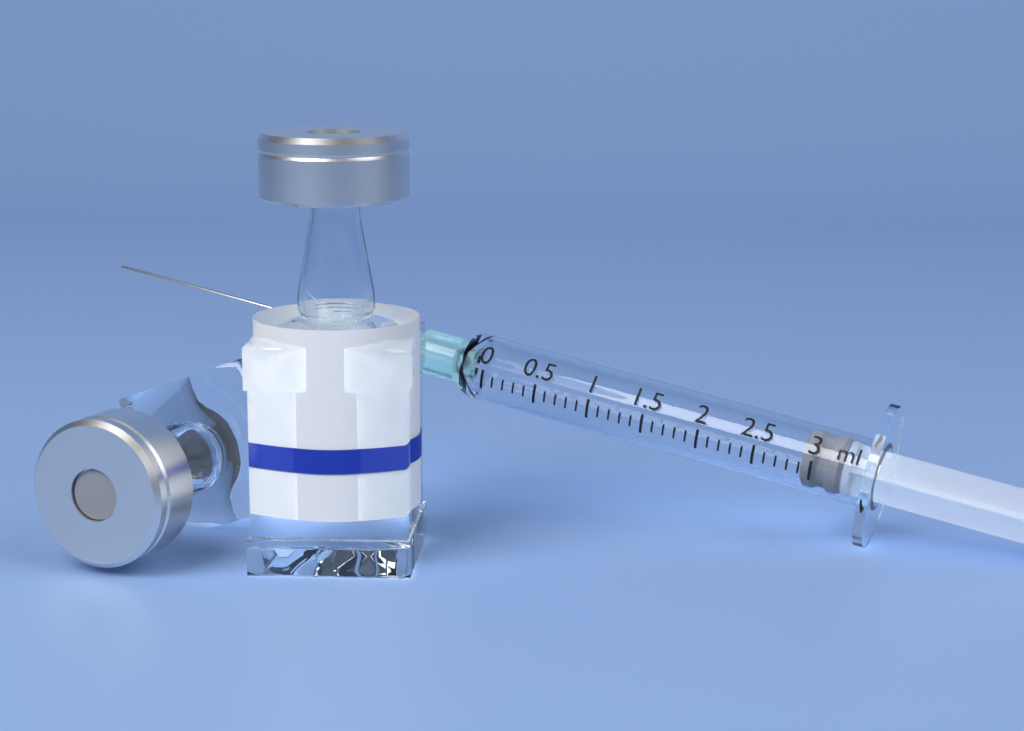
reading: 2.9 ml
